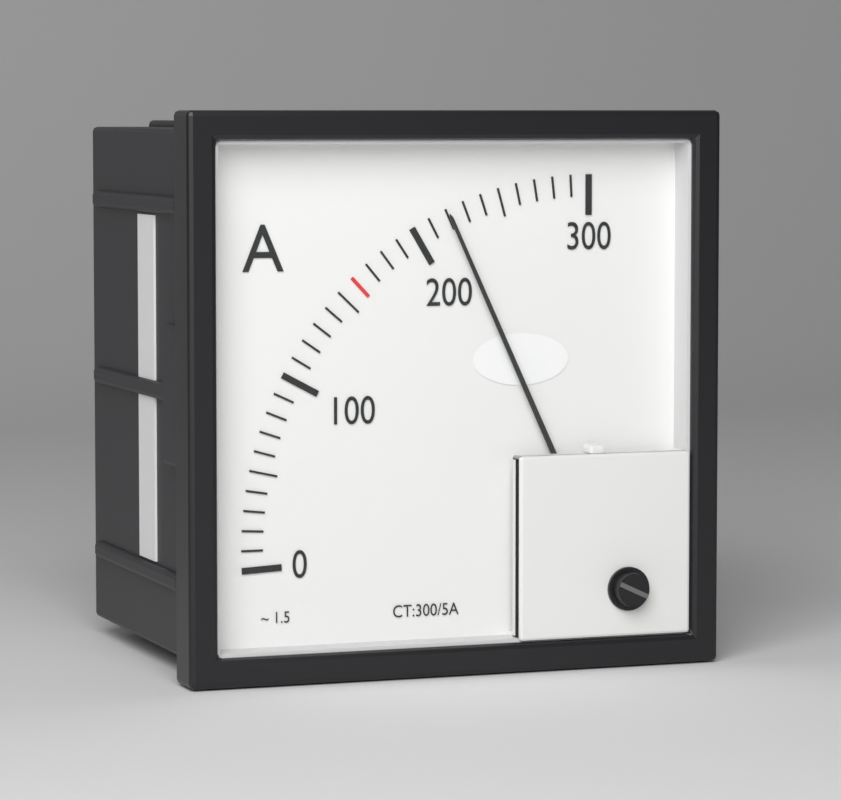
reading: 220 A
